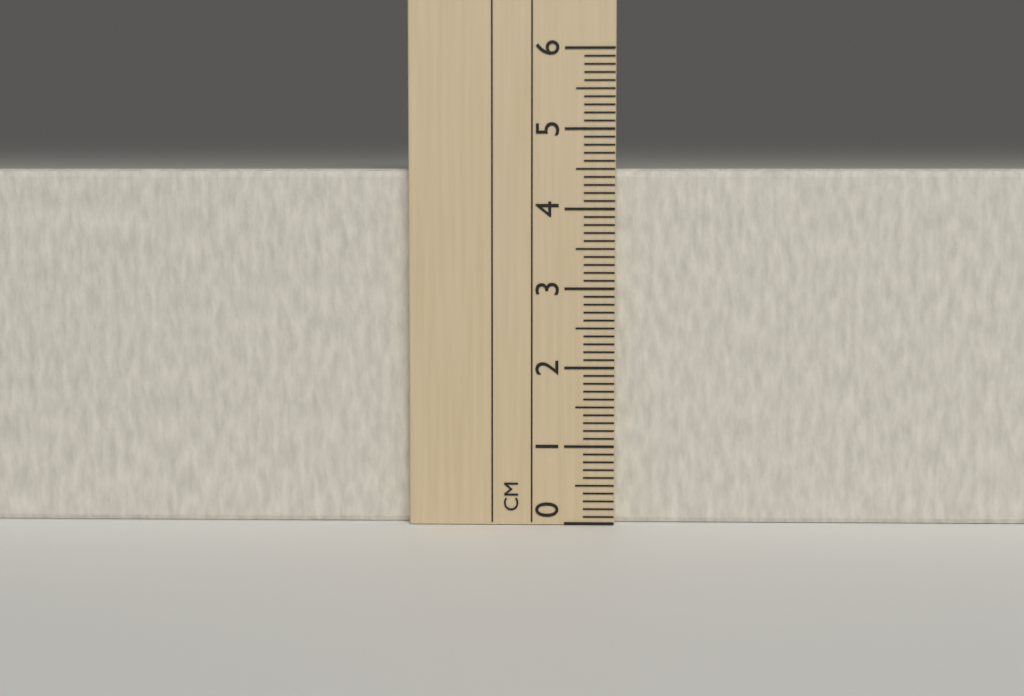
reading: 4.5 cm
